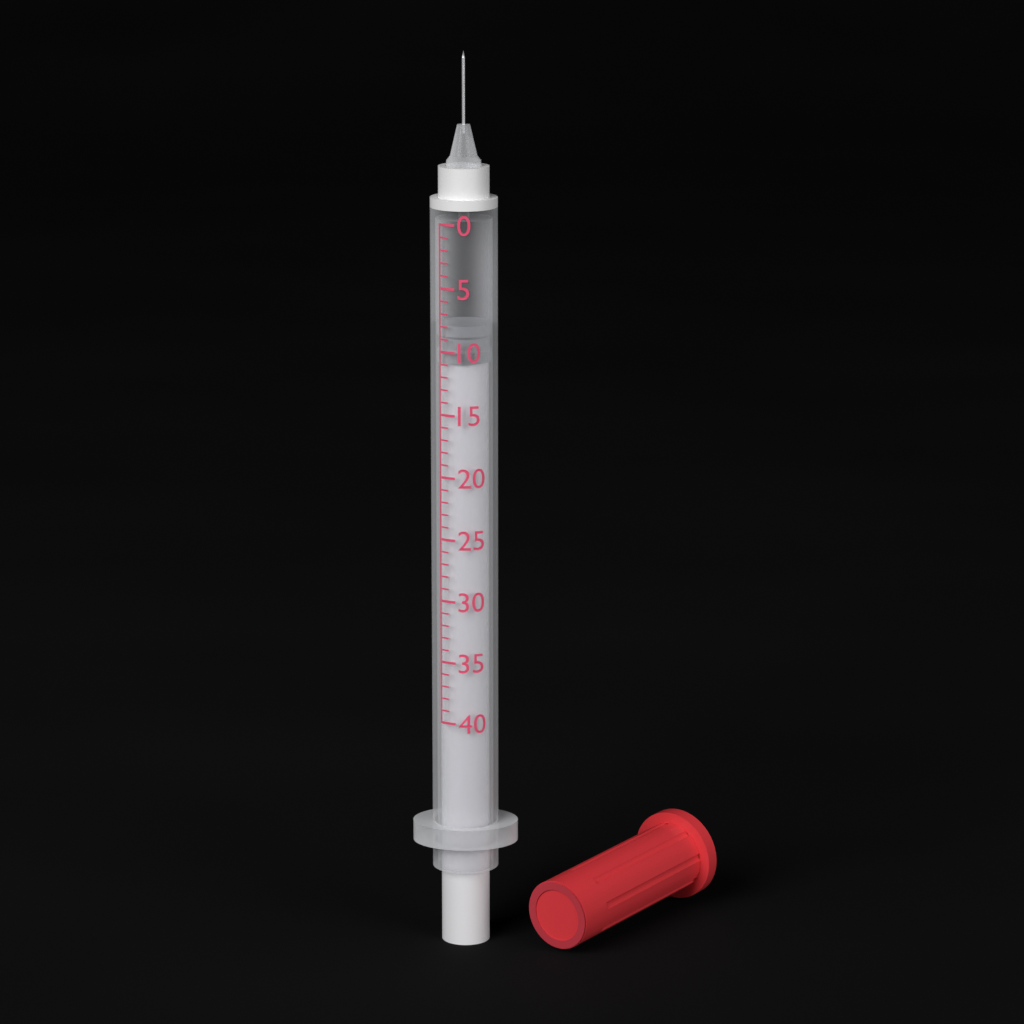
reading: 8 (no unit)
